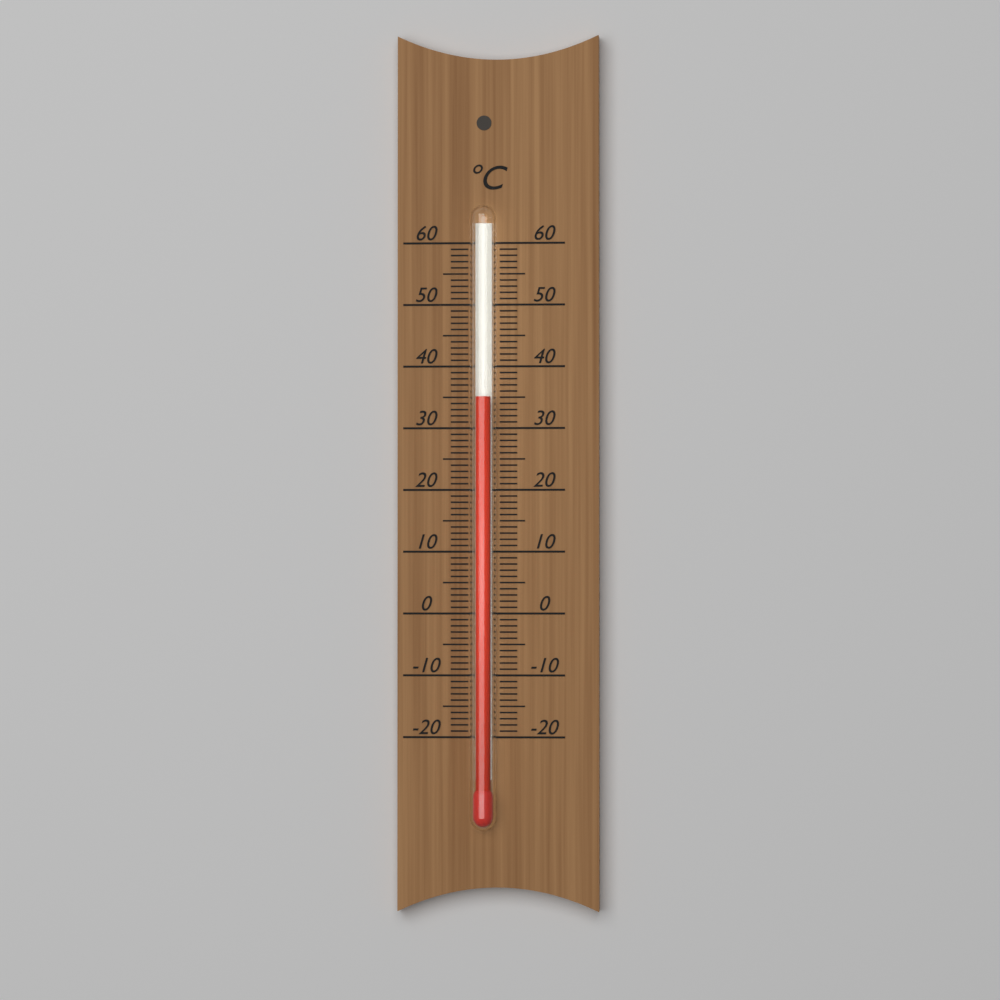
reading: 35 °C
